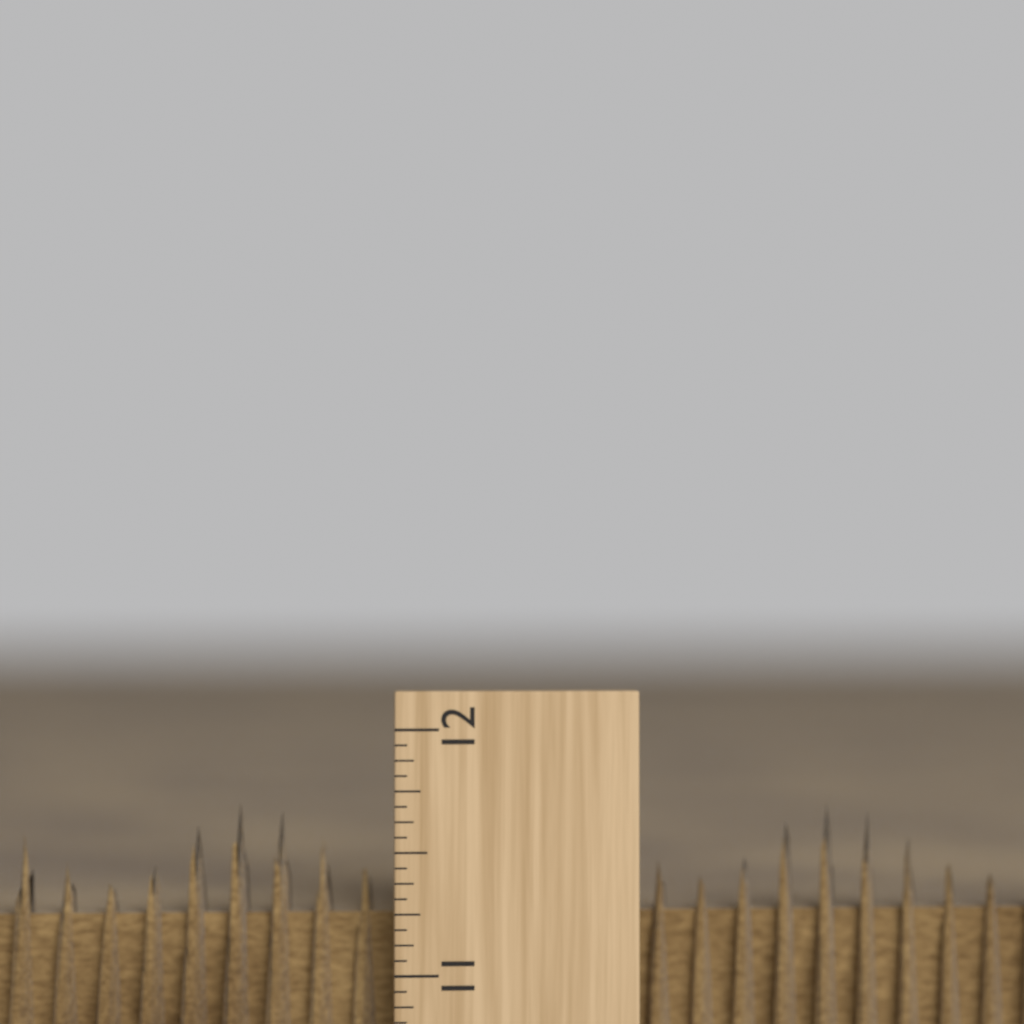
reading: 11.6875 inch
